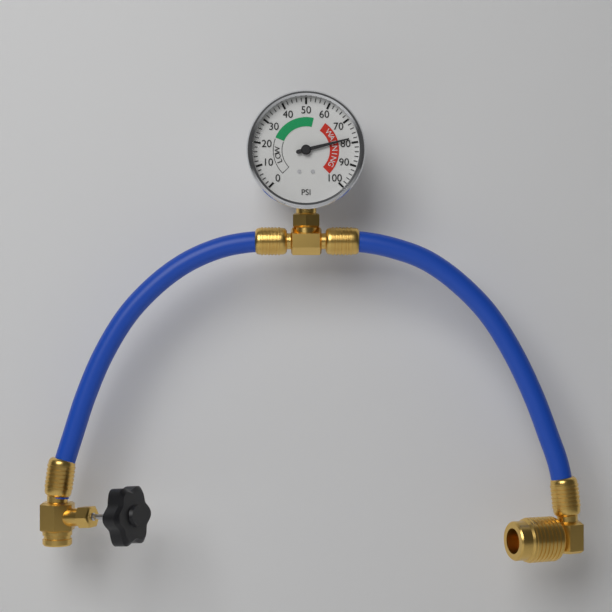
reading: 78 psi
